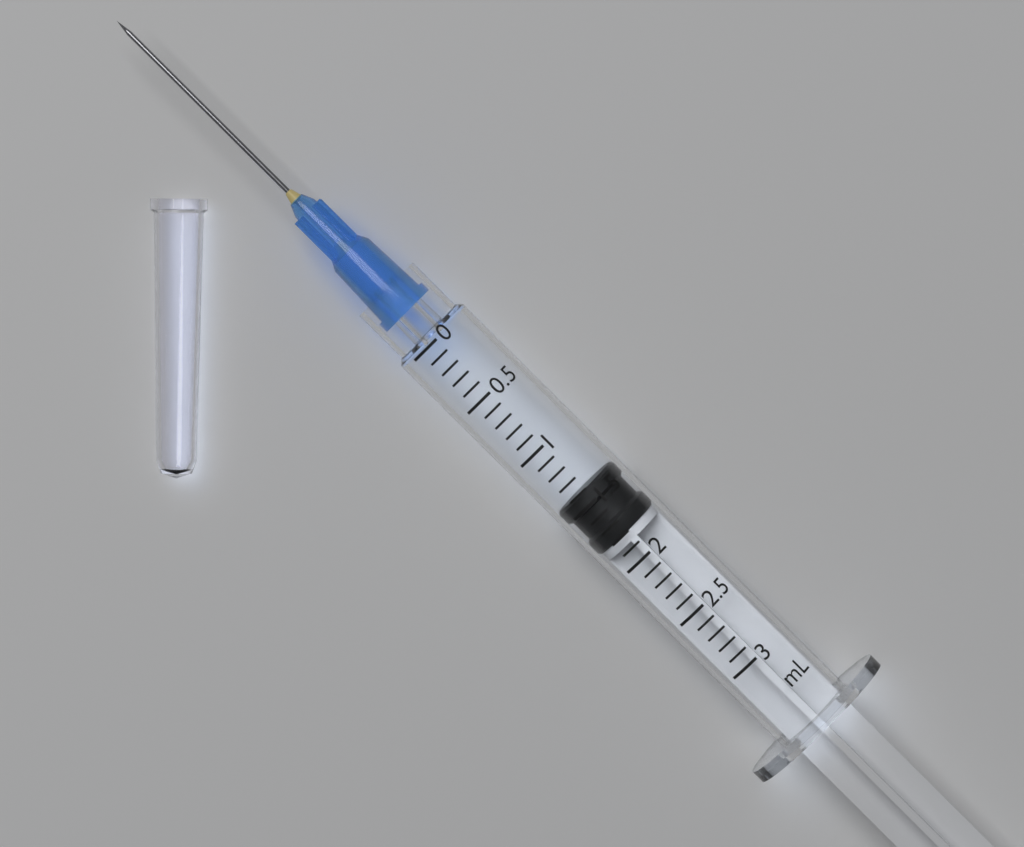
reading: 1.4 mL
